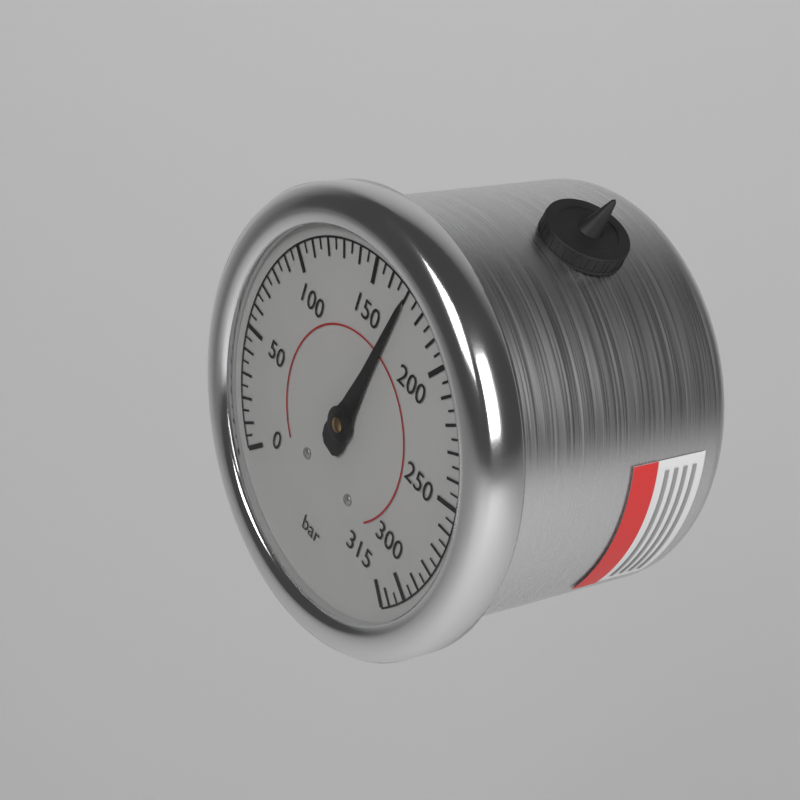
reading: 170 bar
